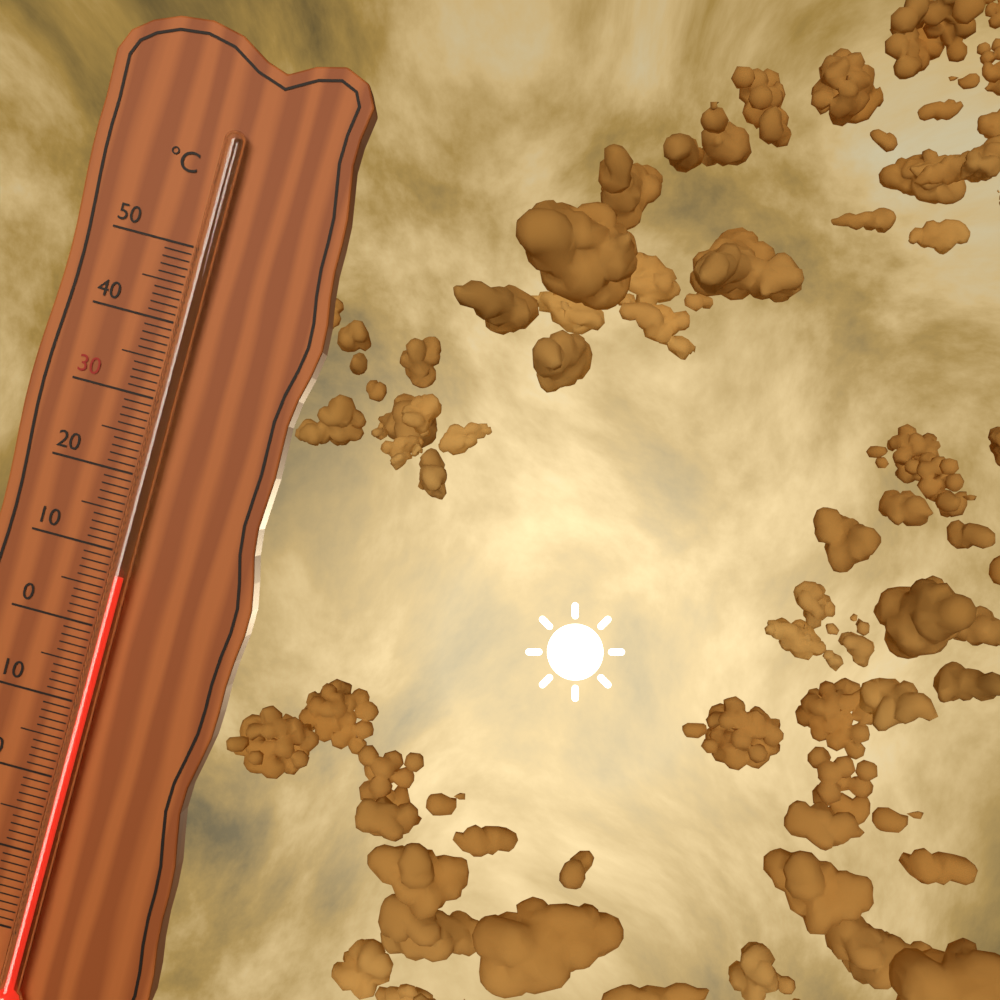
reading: 7 °C
